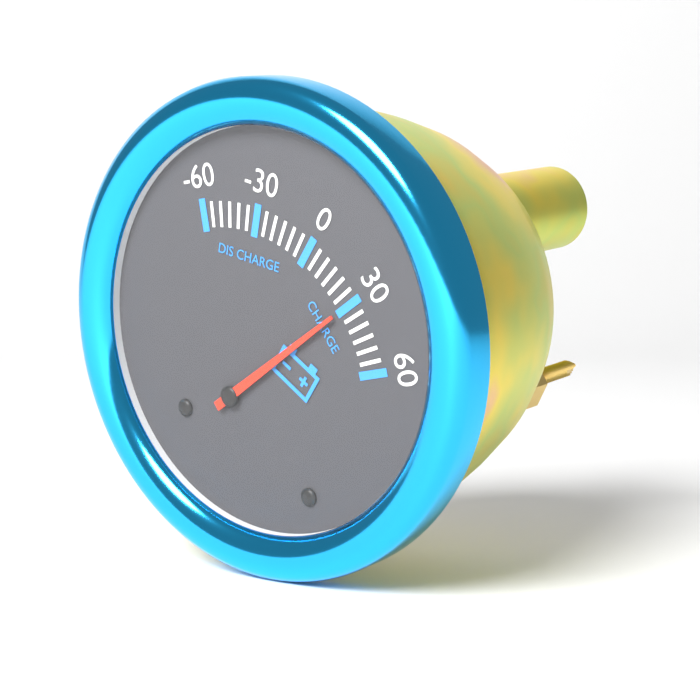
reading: 30 (no unit)
